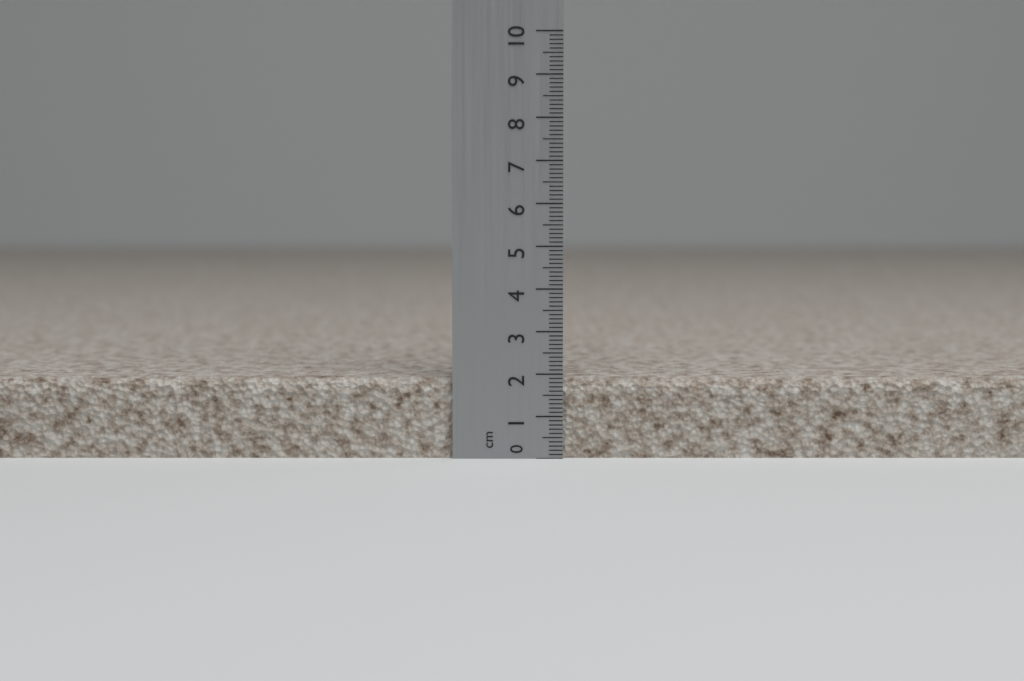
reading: 1.9 cm
